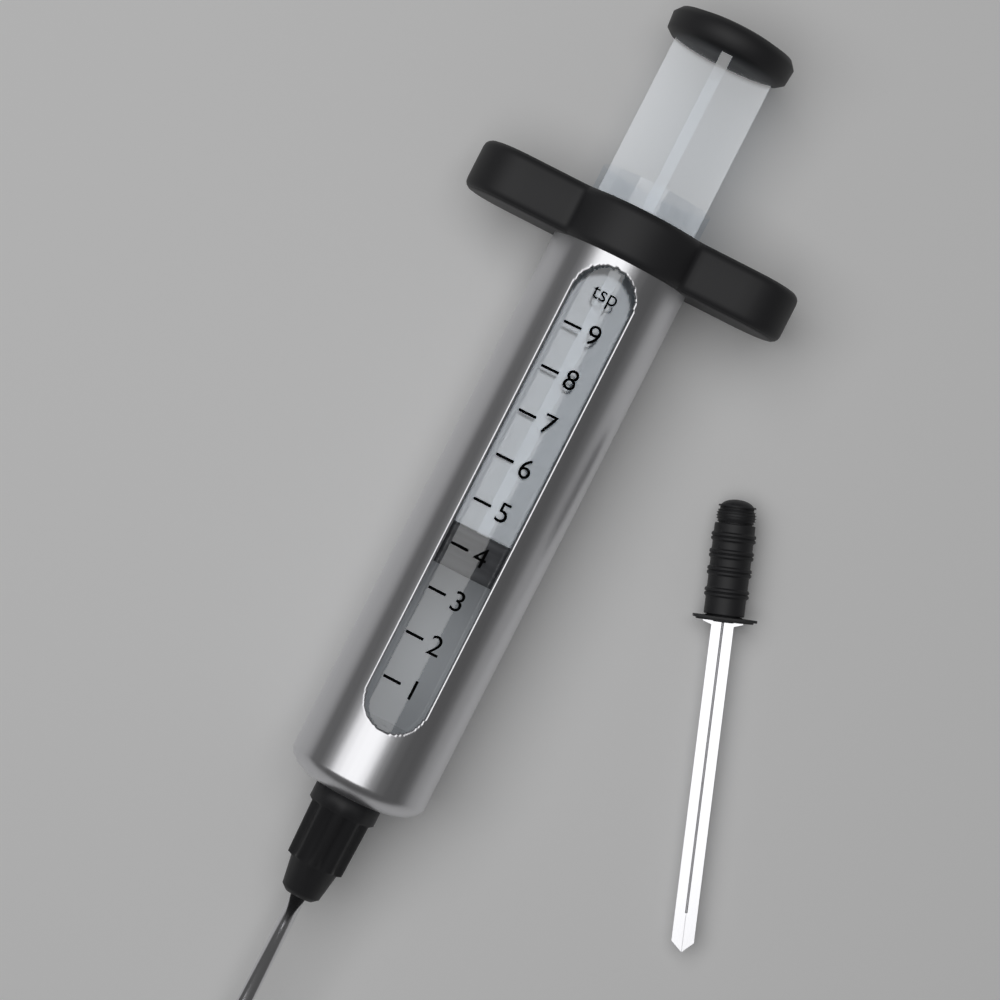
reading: 3.5 tsp
